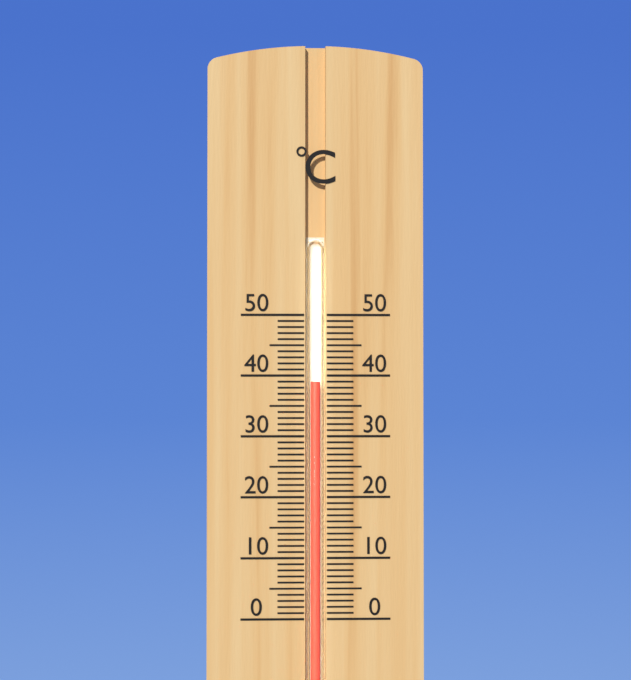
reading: 39 °C
